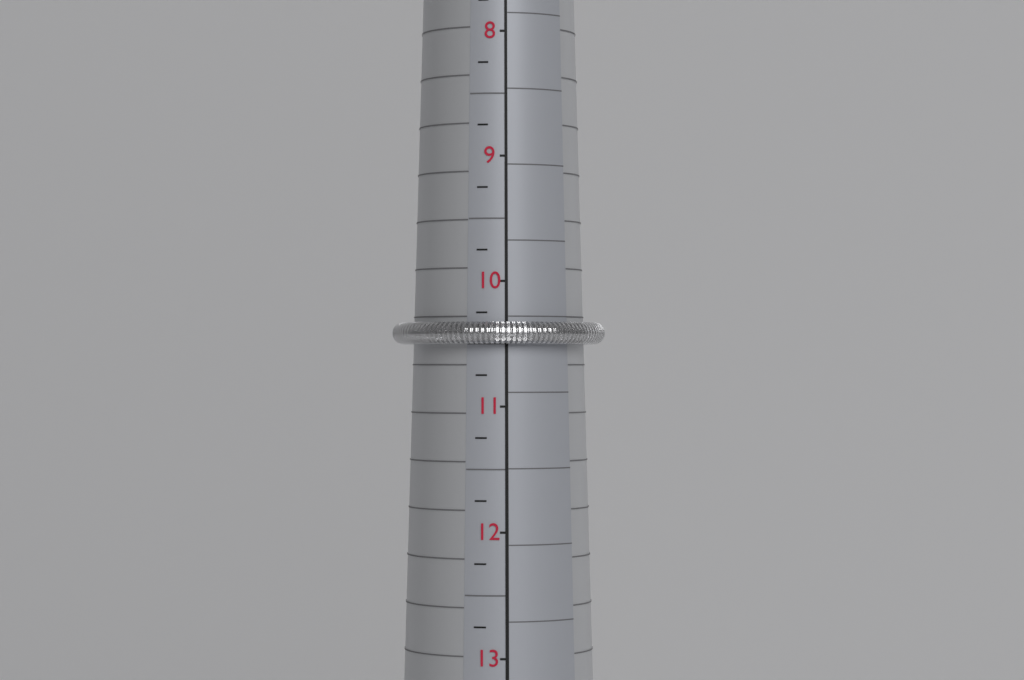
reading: 10.50 (no unit)
